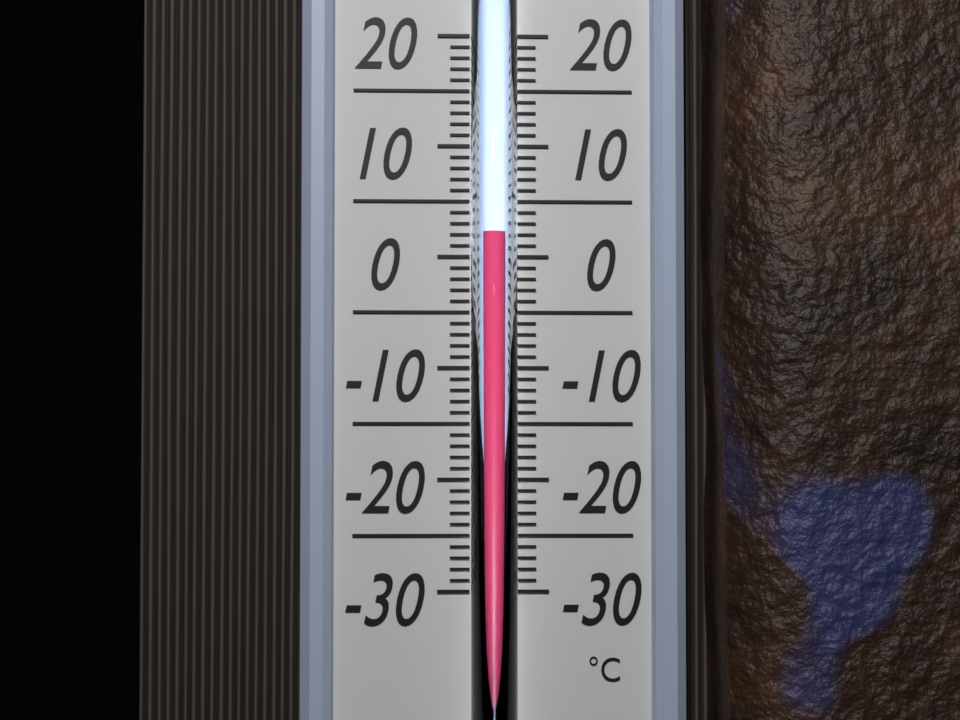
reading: 2 °C
